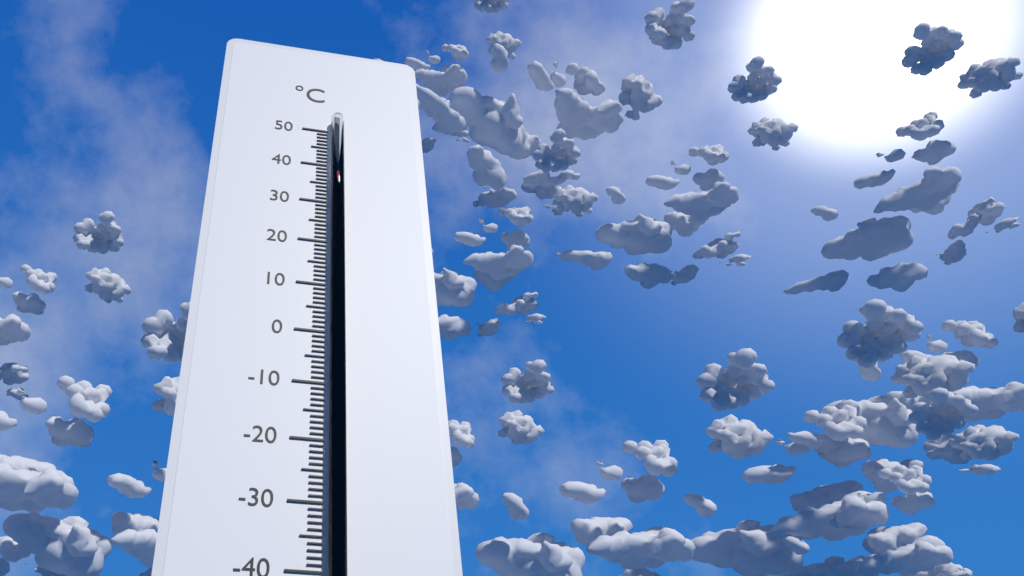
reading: 37 °C
